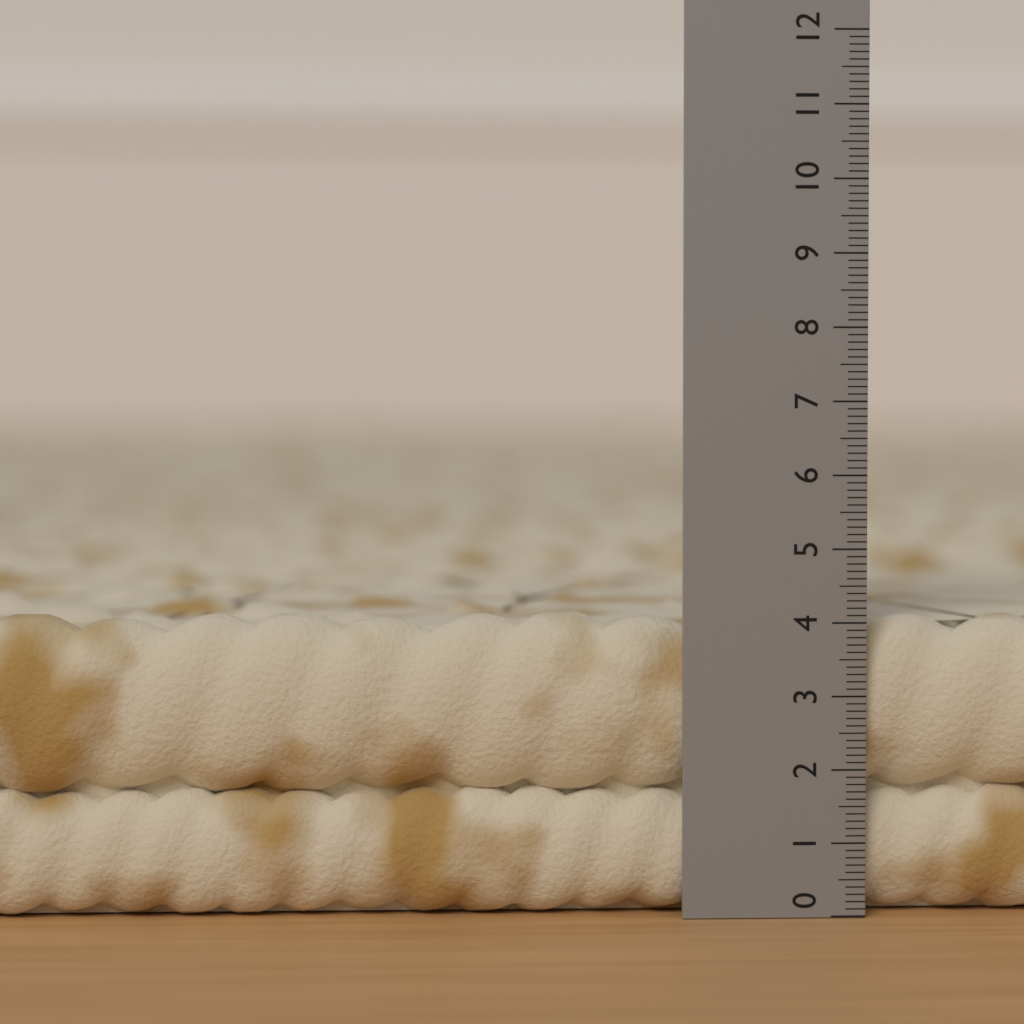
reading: 4.1 (no unit)
